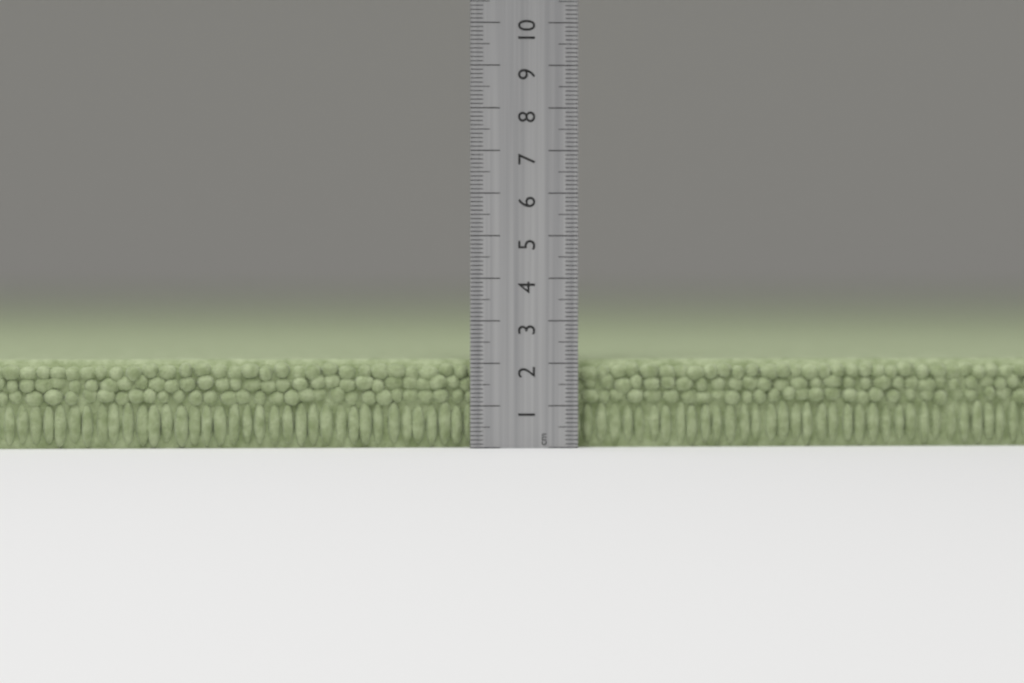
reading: 2.1 cm
